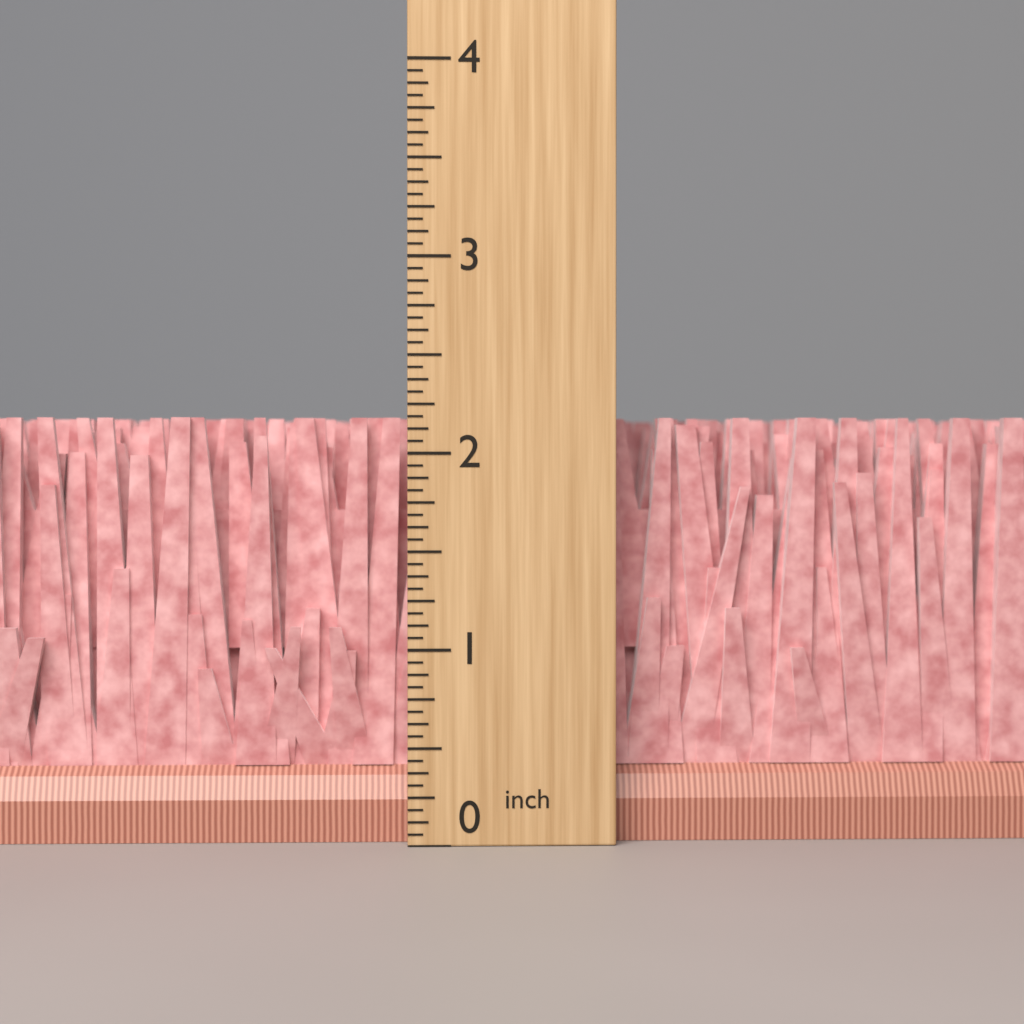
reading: 2.1875 inch
